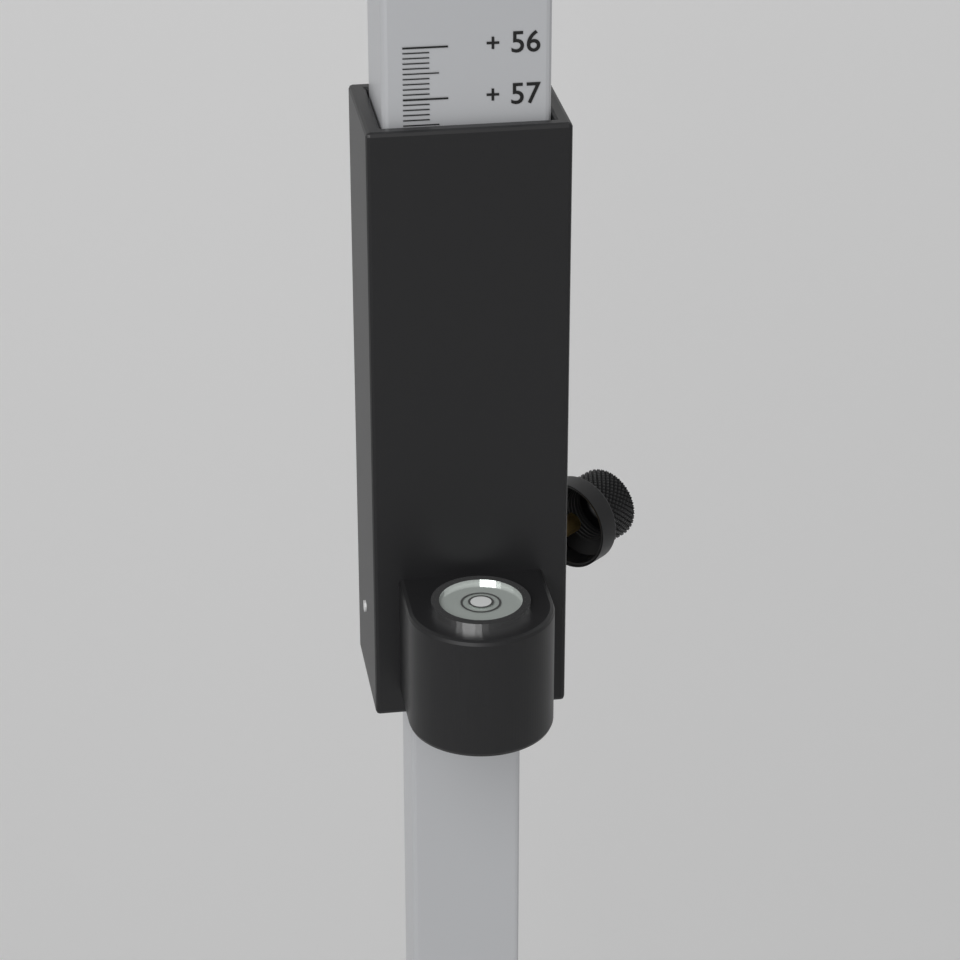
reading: 57.5 (no unit)
